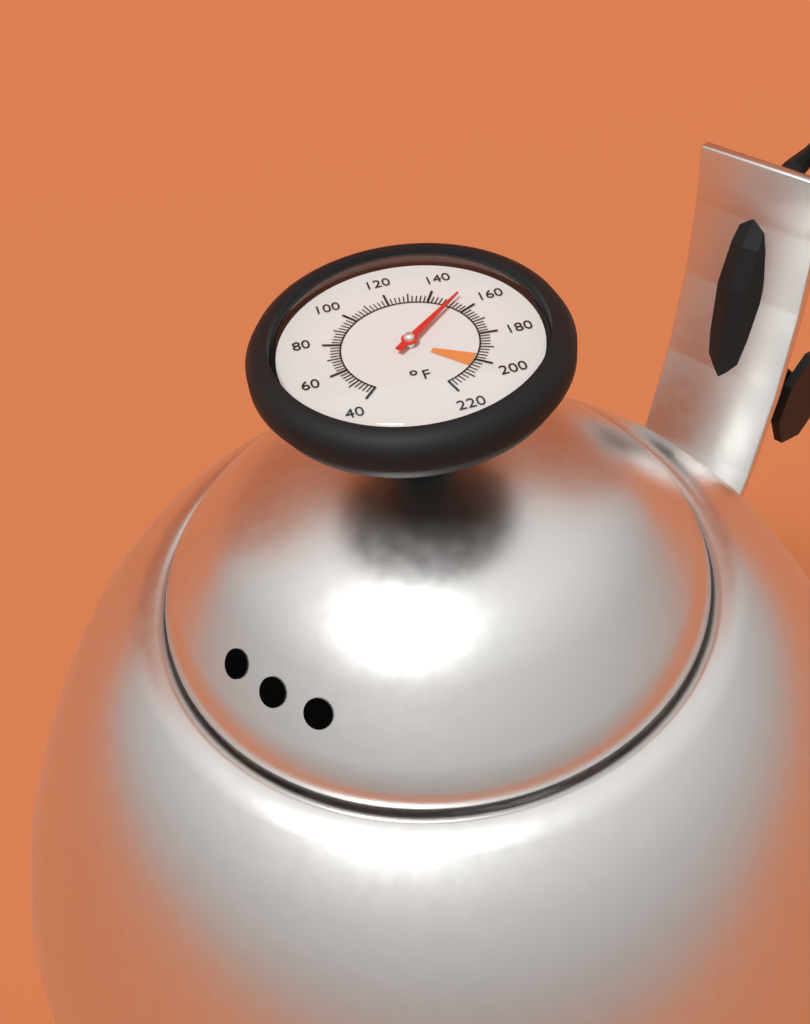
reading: 152 °F
